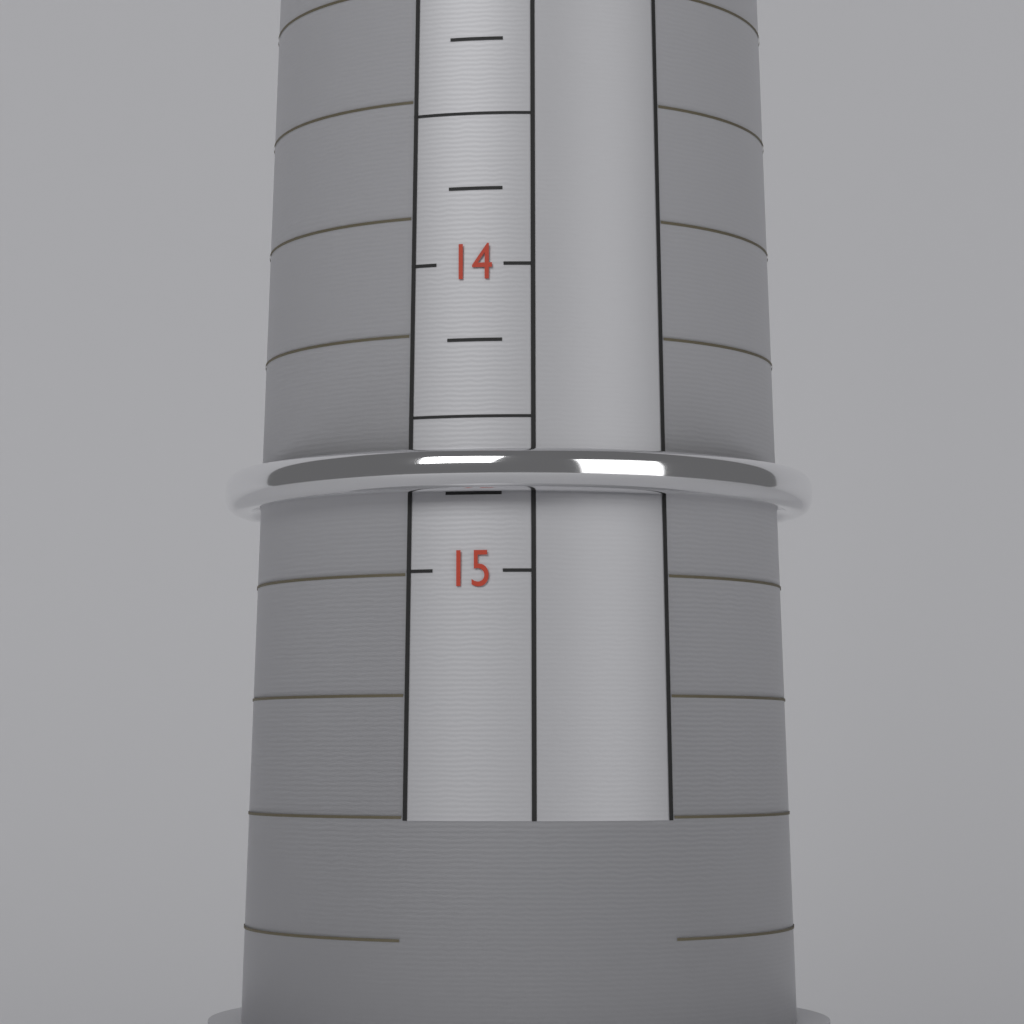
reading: 14.75 (no unit)
